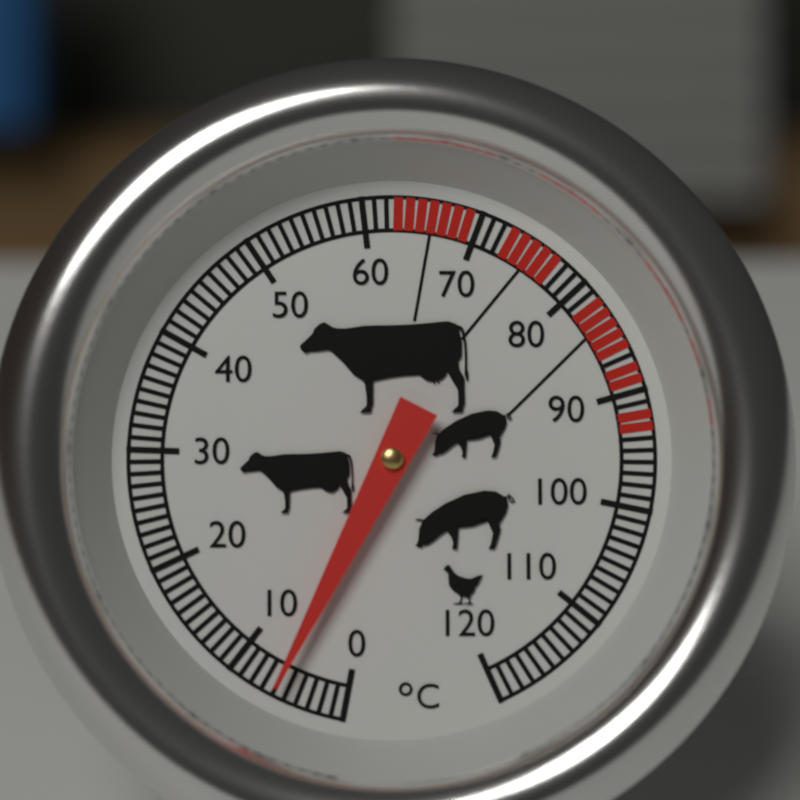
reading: 6 °C
